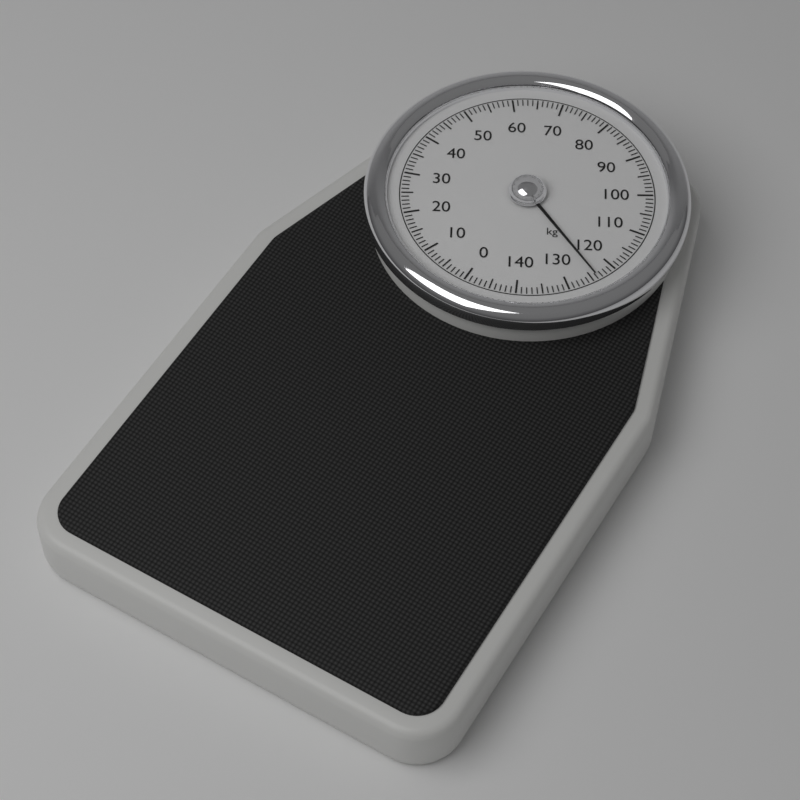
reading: 124 kg
